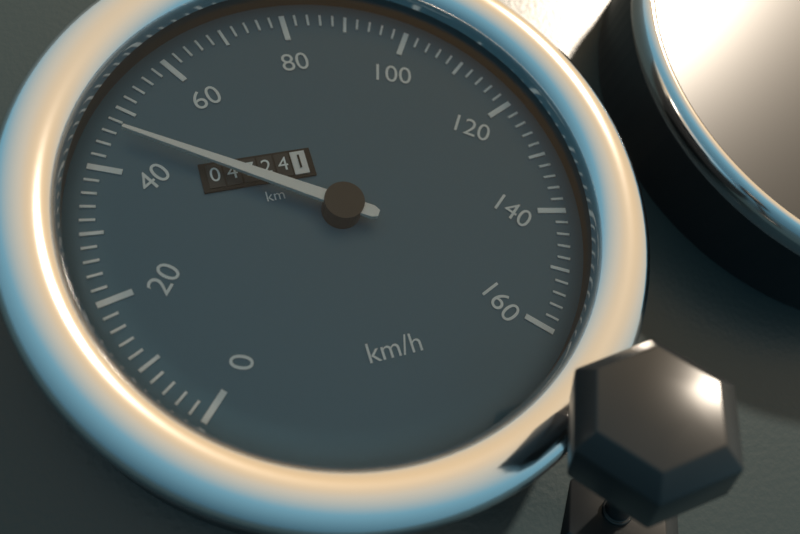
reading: 46 km/h
